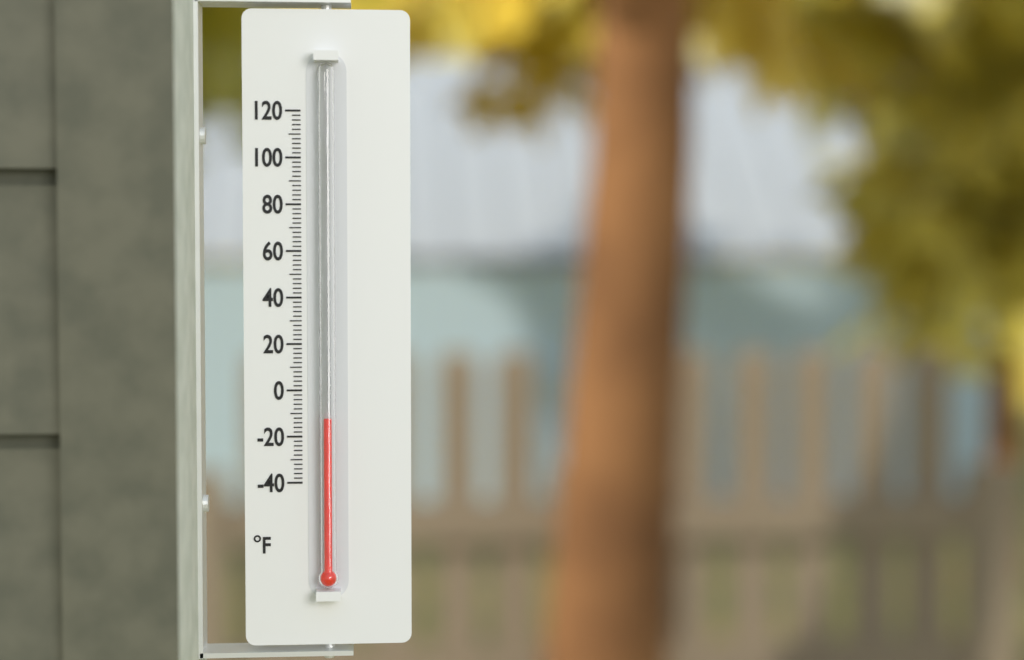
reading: -12 °F
